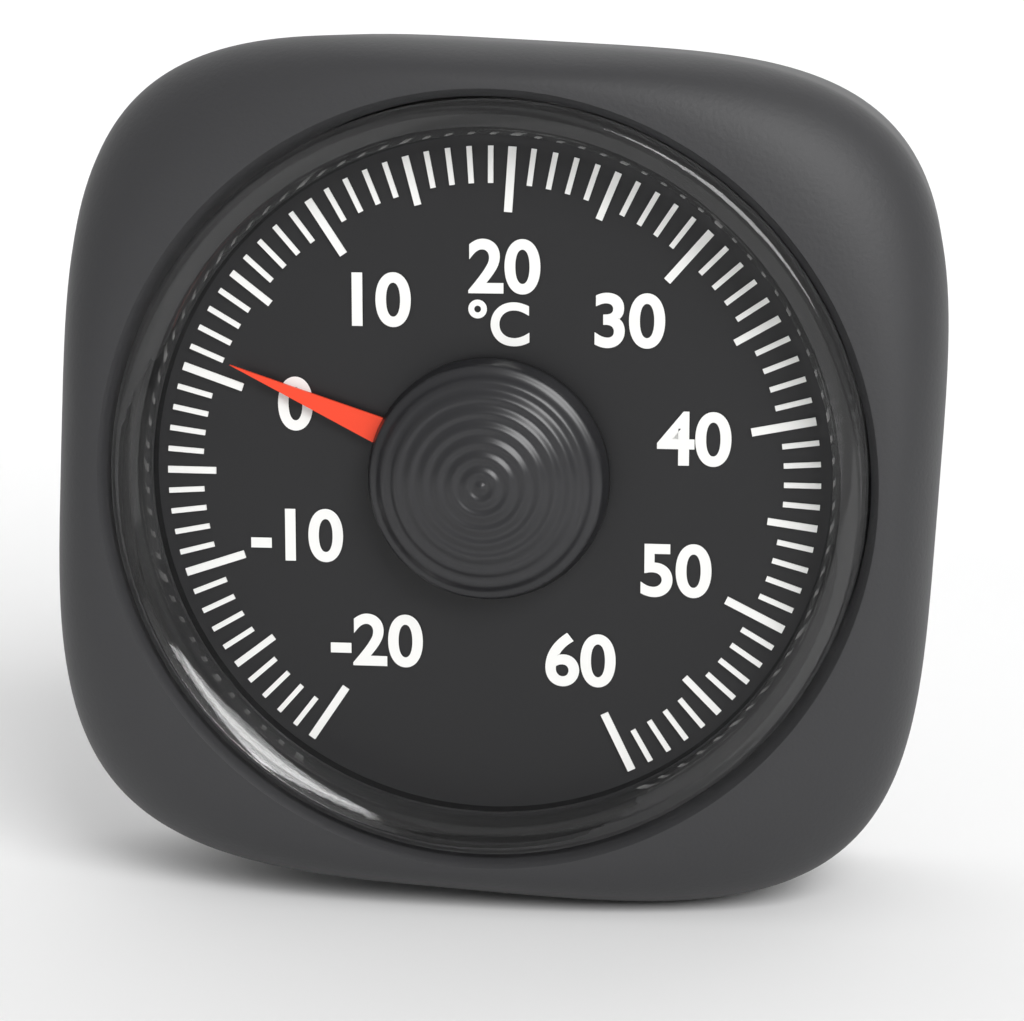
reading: 1 °C
